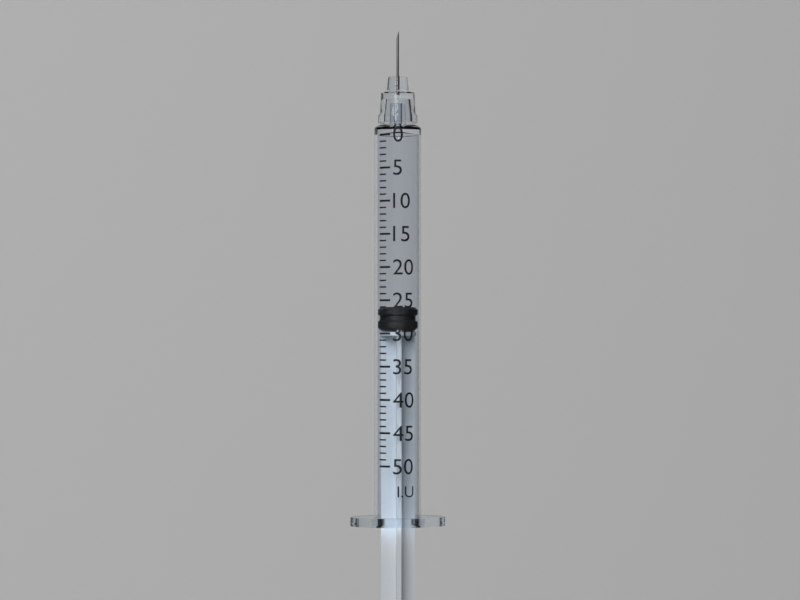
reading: 26 I.U.
